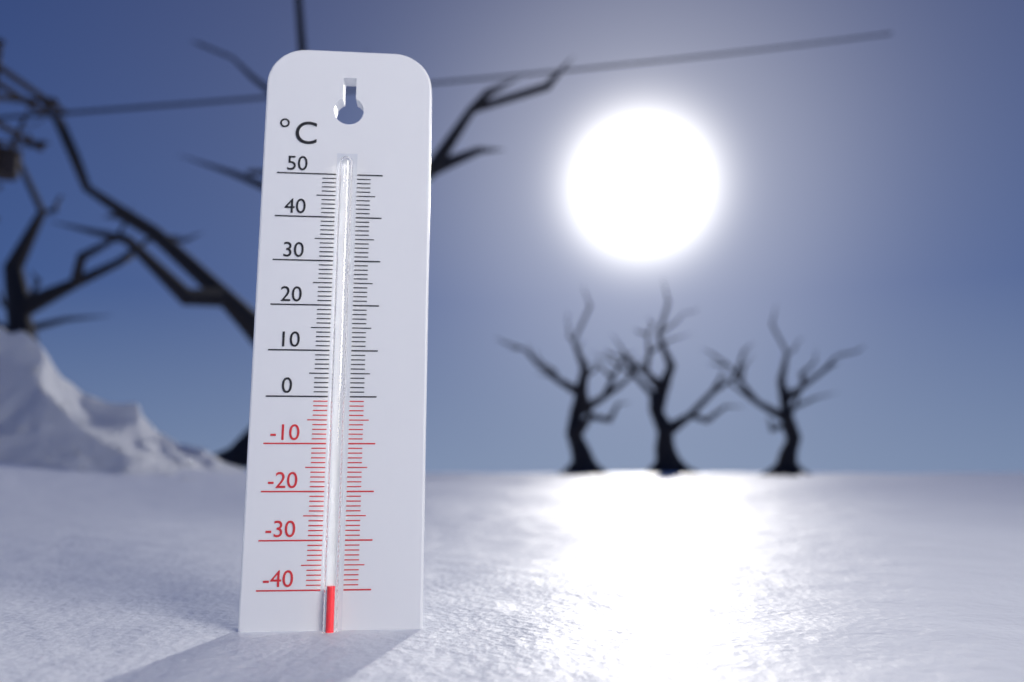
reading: -39 °C
